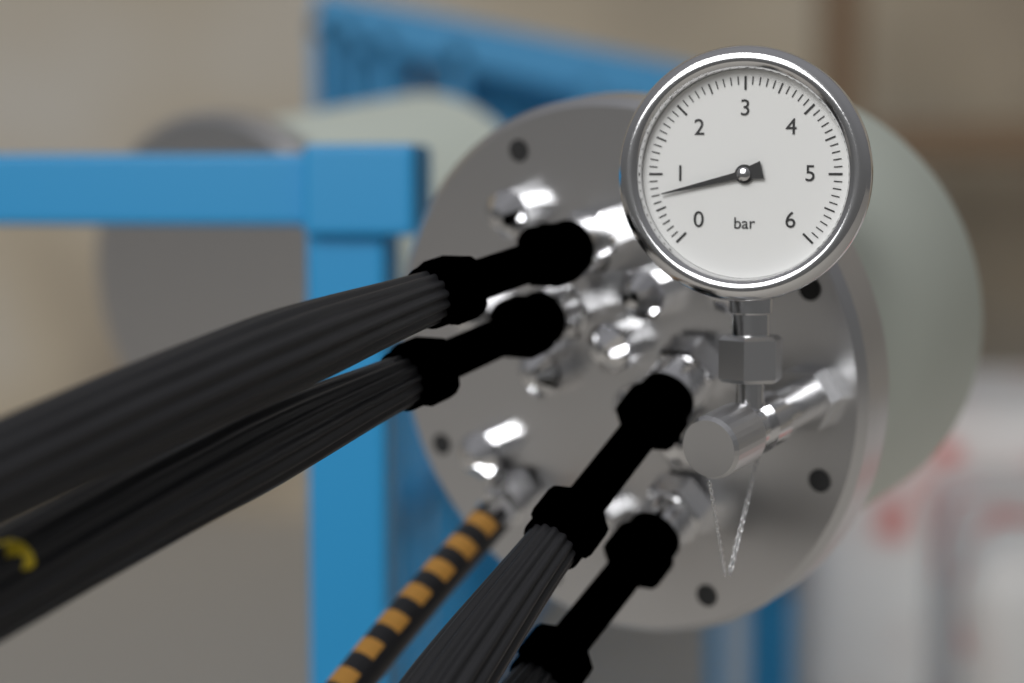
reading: 0.7 bar
